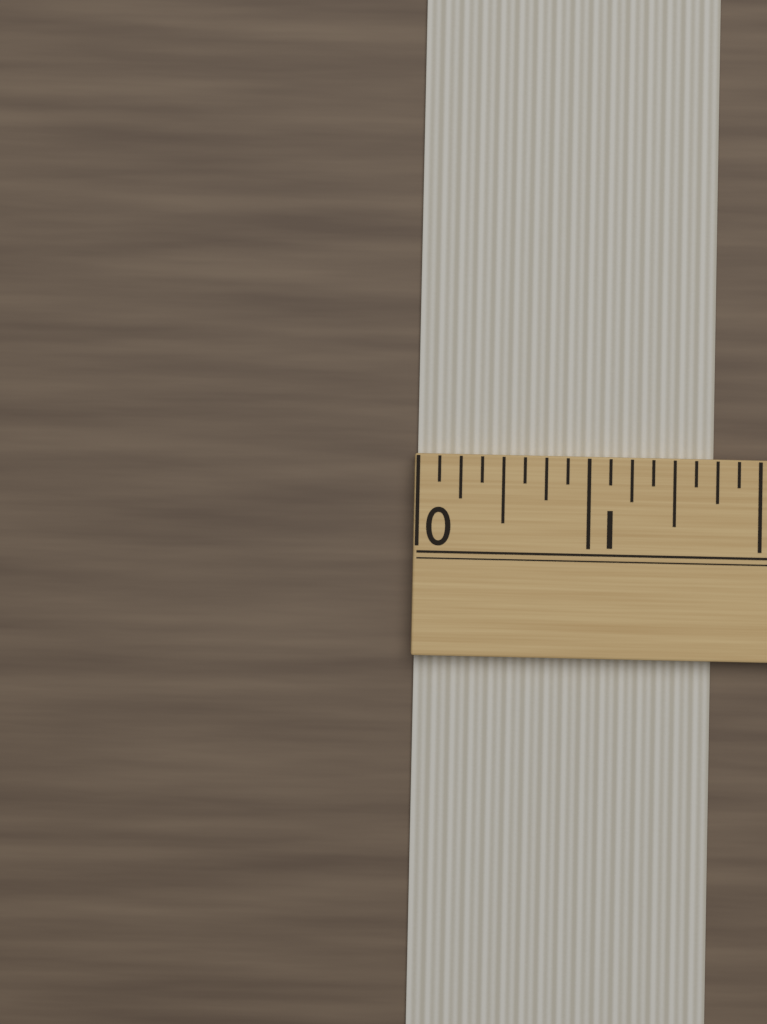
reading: 1.750 (no unit)
